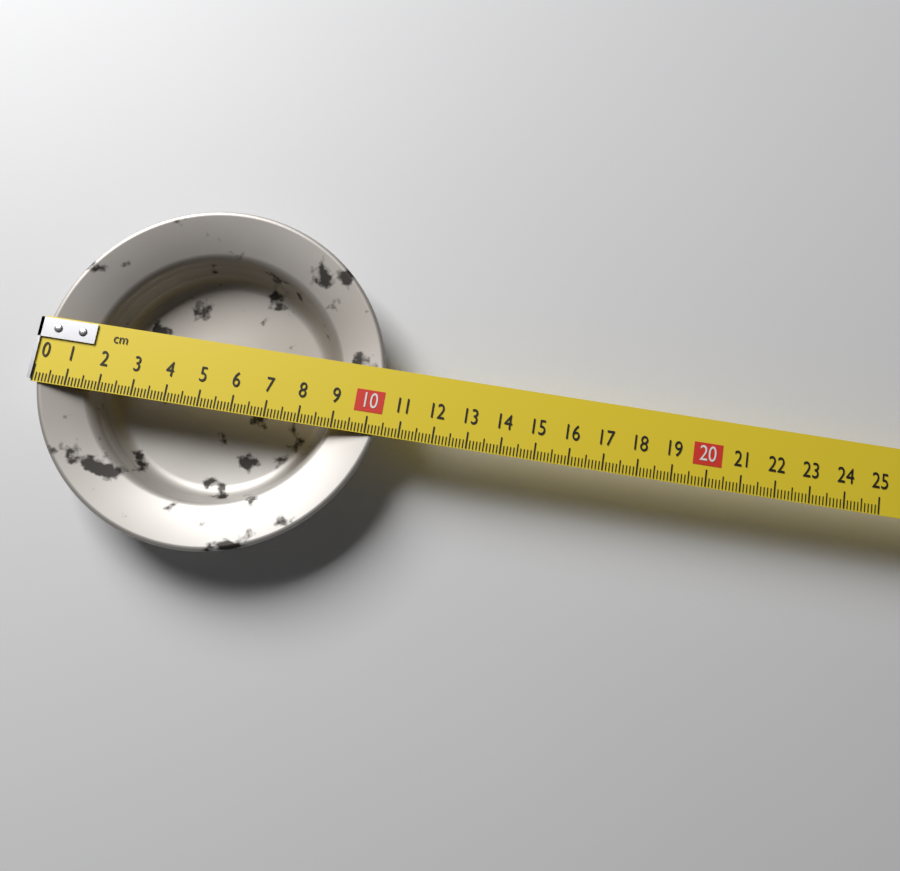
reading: 10.4 cm
